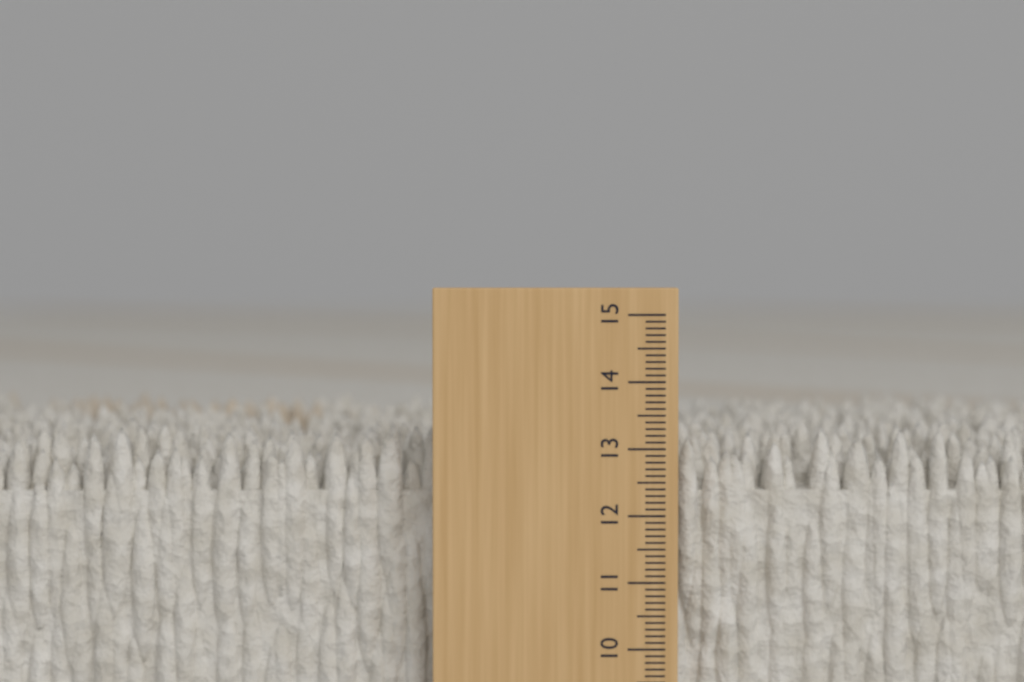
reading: 13.3 cm
